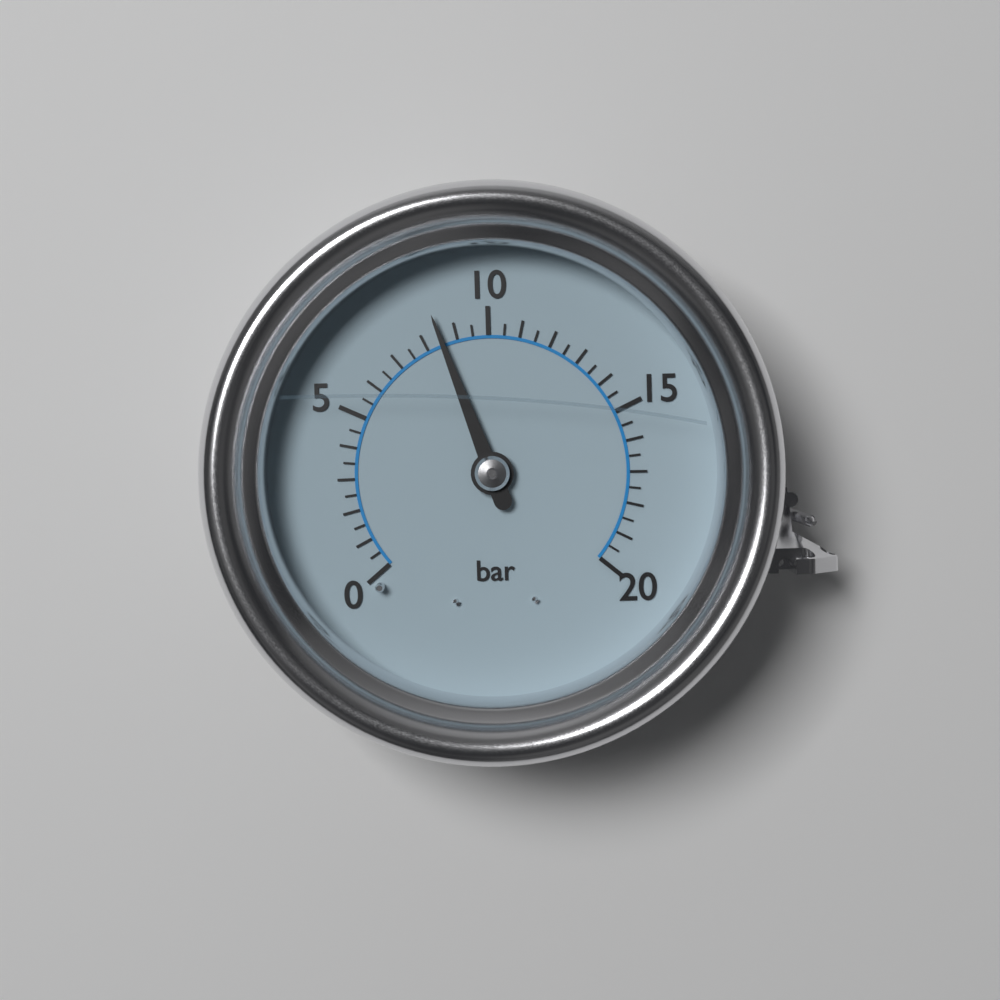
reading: 8.5 bar
